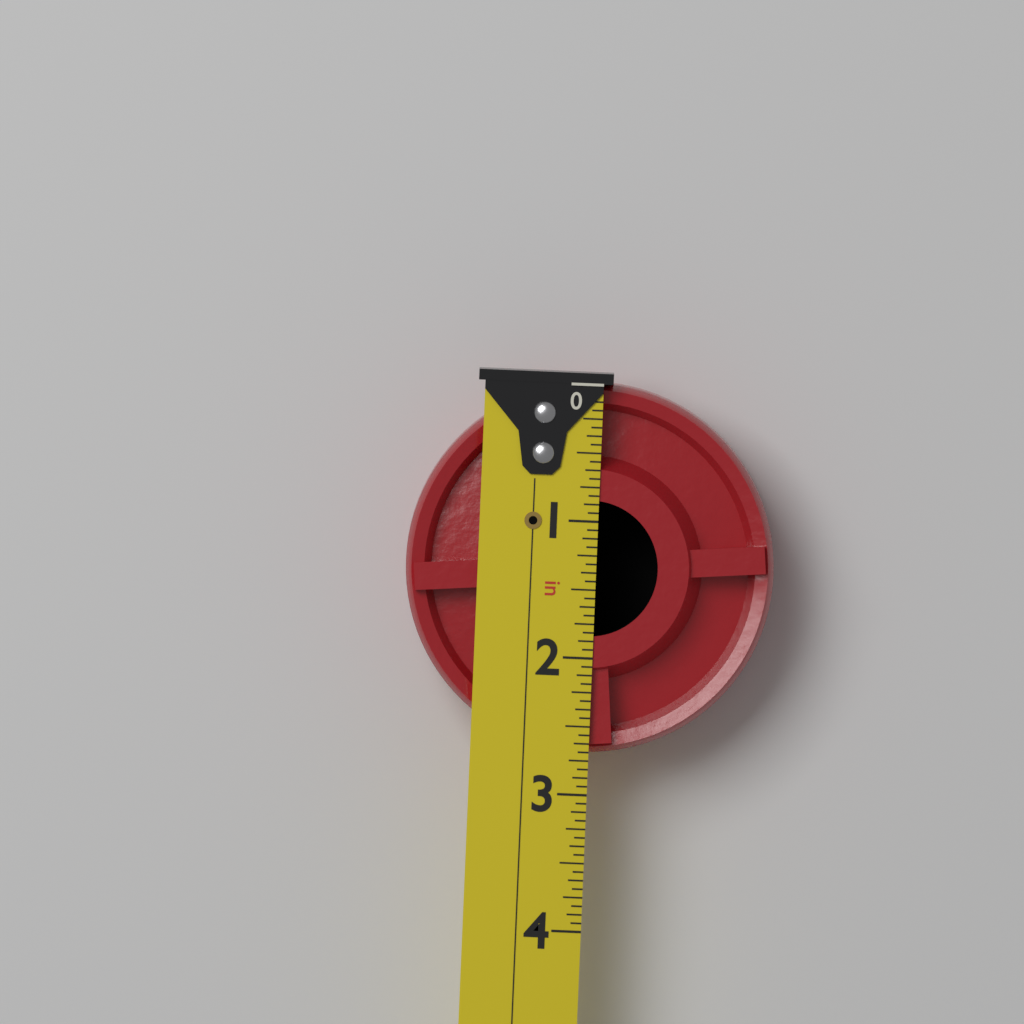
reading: 2.6875 in
